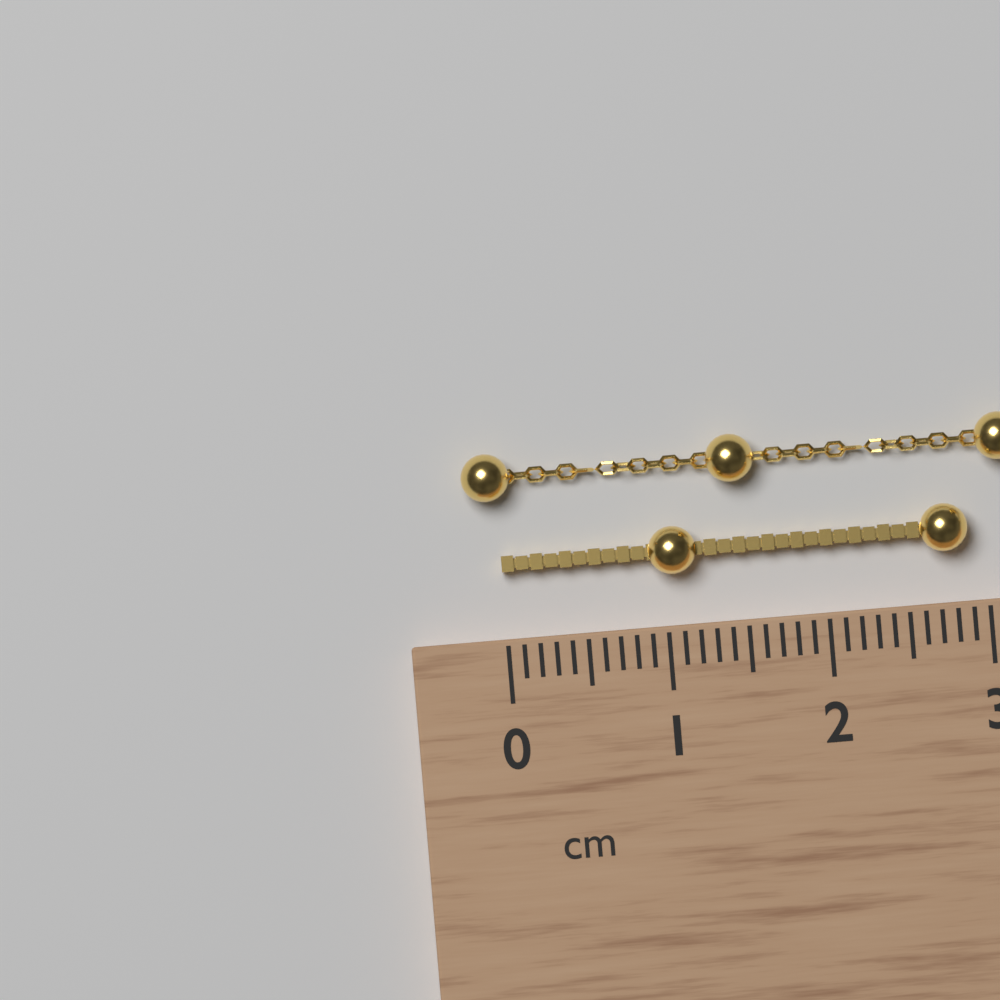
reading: 2.9 cm
